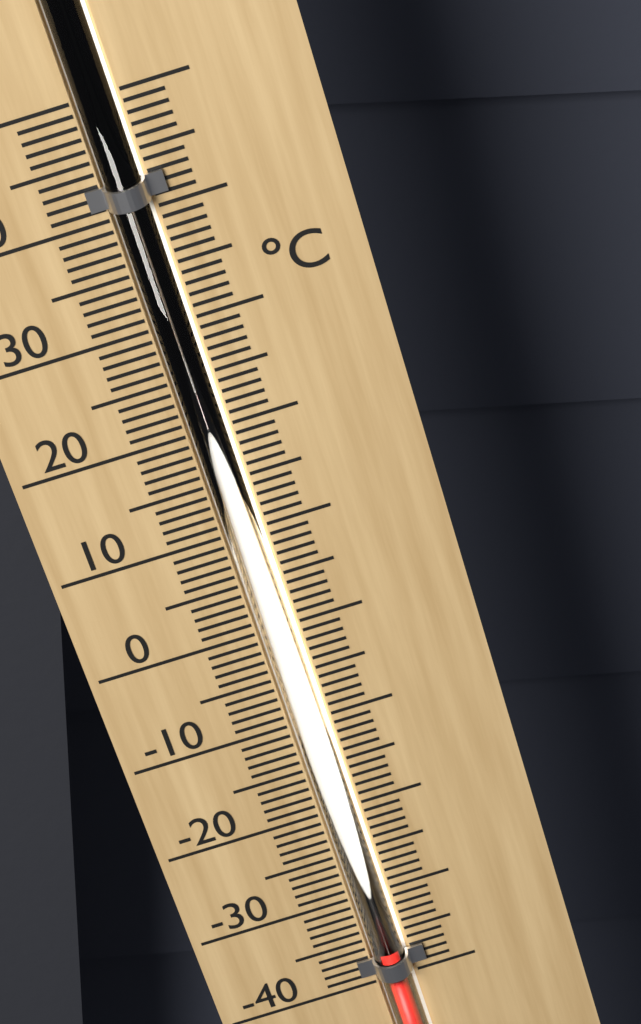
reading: -36 °C
